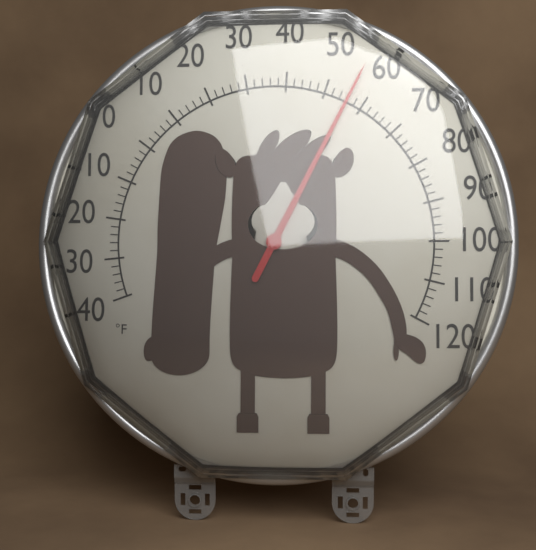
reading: 56 °F
